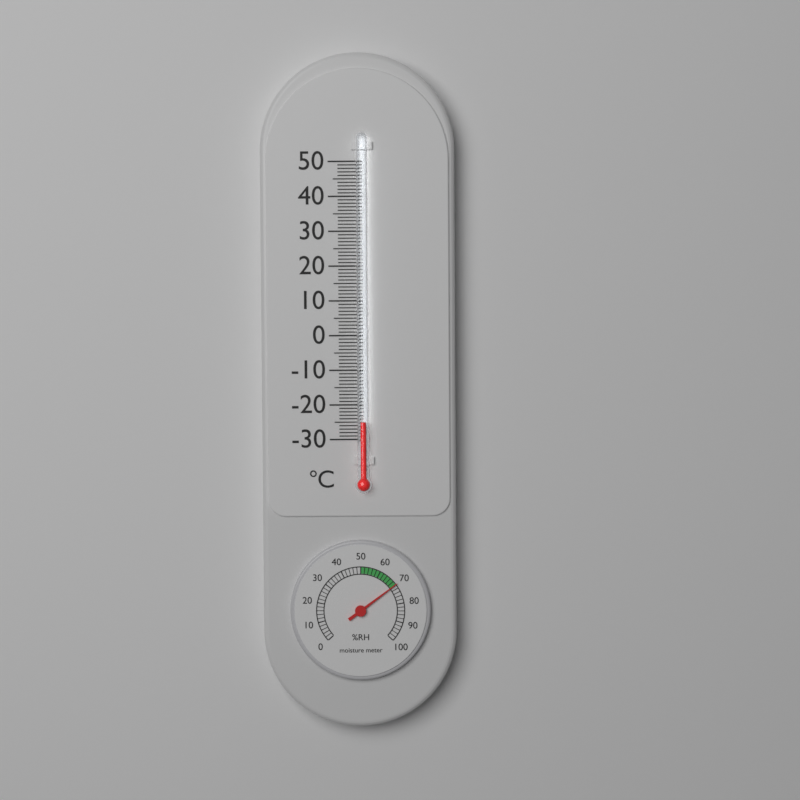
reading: -25 °C
